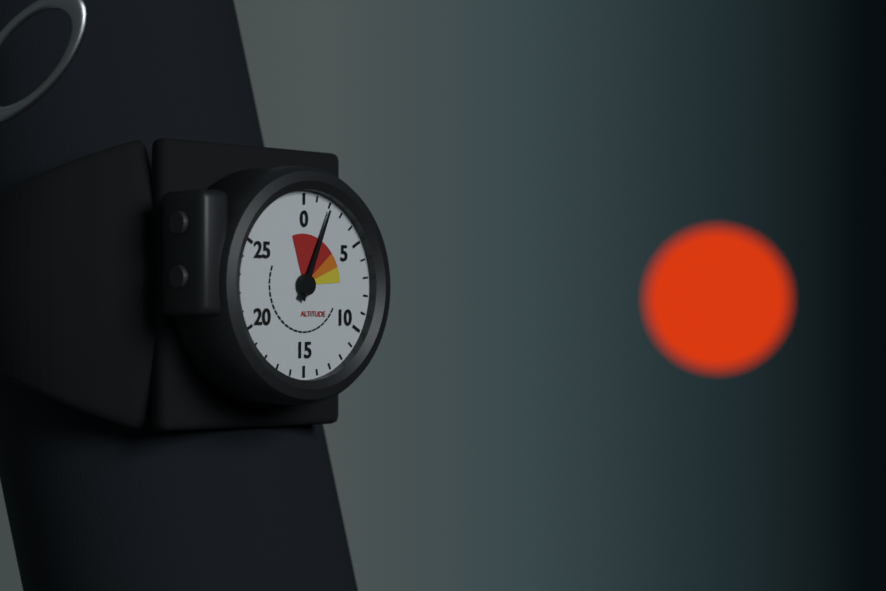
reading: 2 (no unit)
